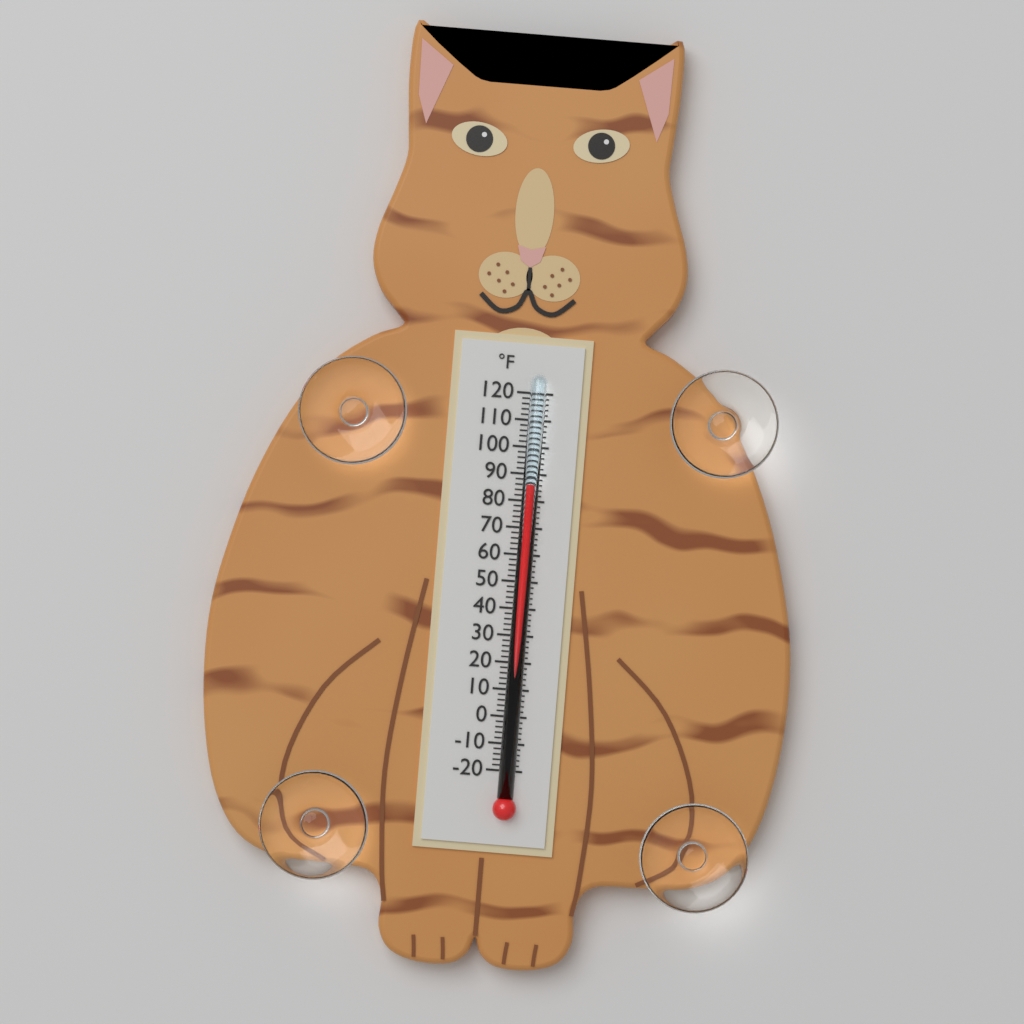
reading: 86 °F
